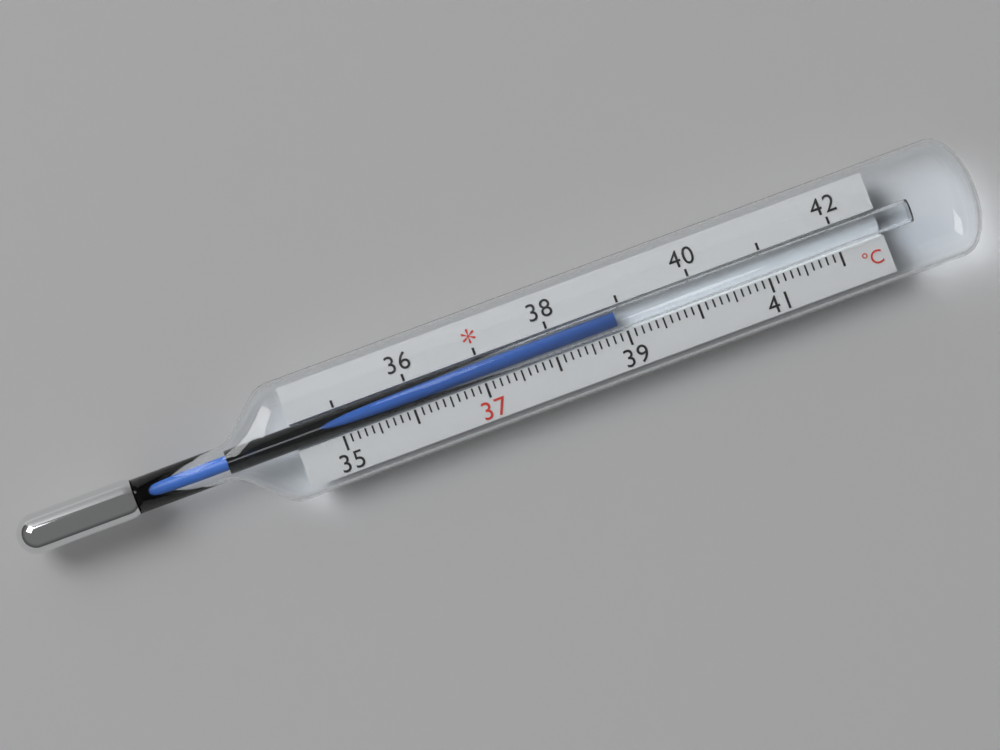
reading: 38.9 °C
